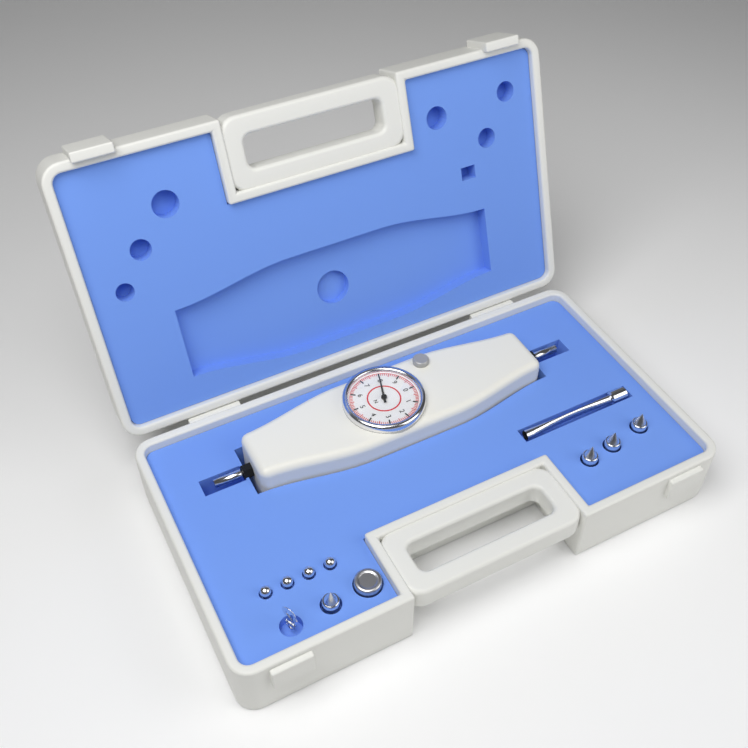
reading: 8.0 N
